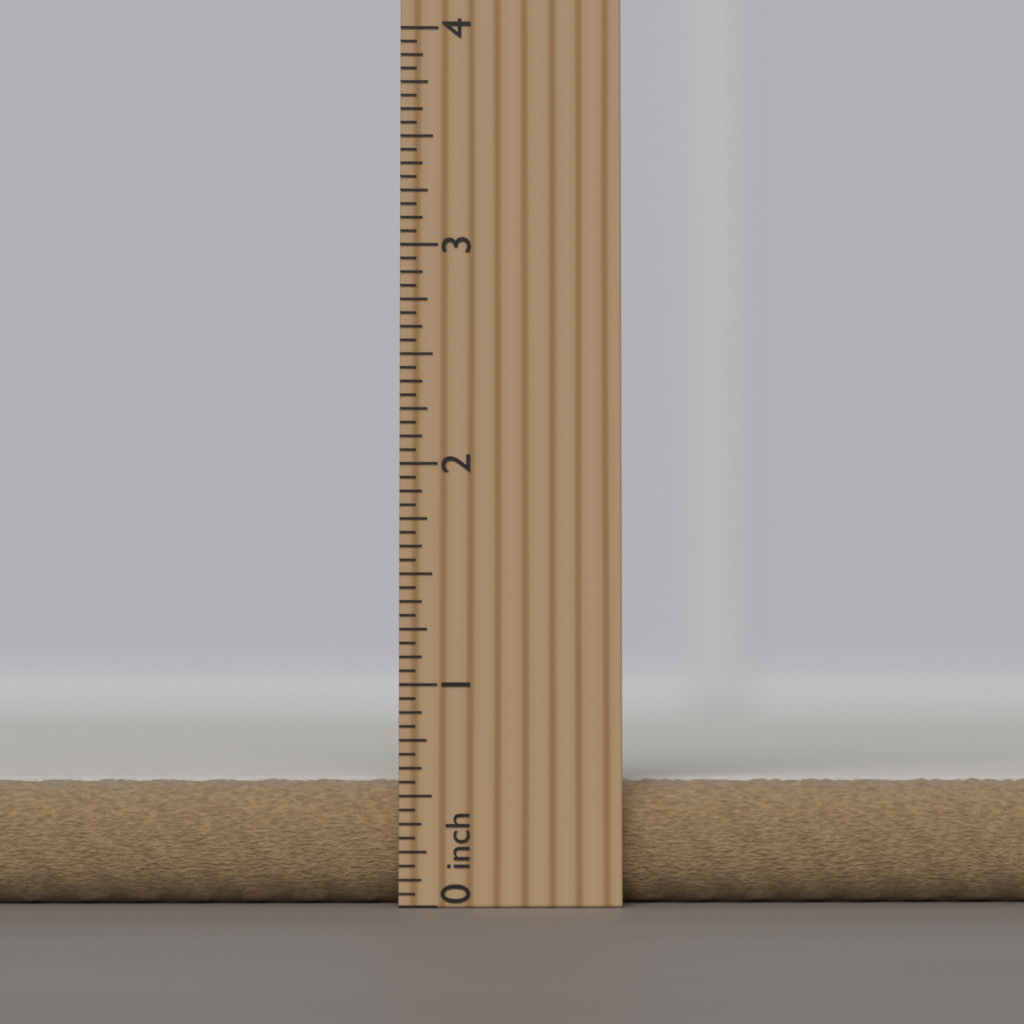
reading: 0.5625 inch
